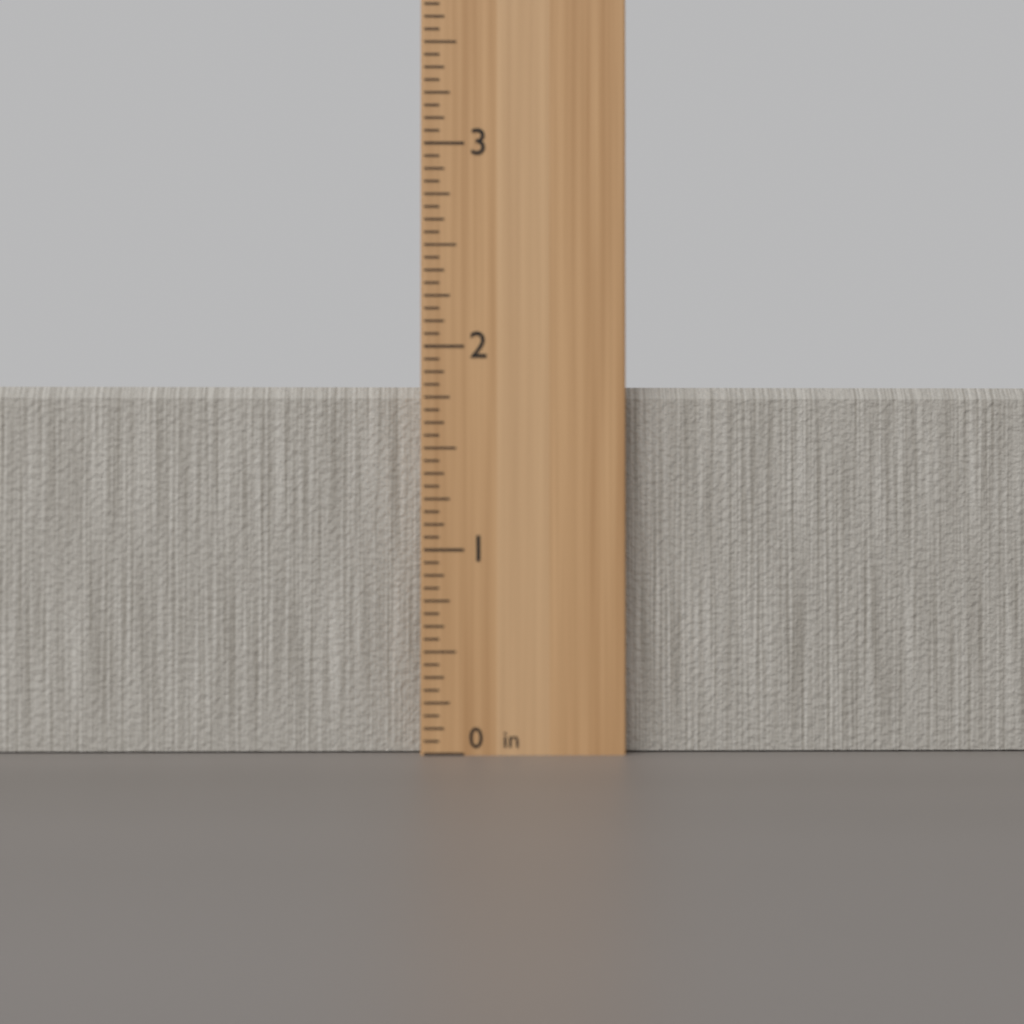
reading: 1.8125 in
